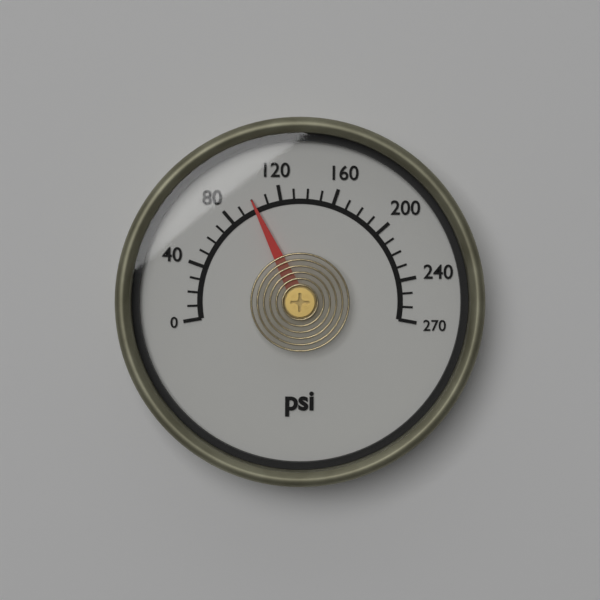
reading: 100 psi
